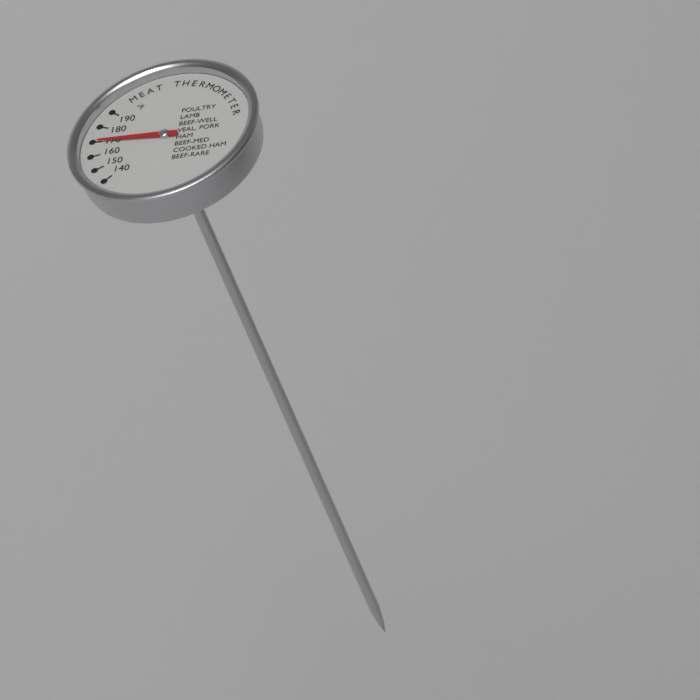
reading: 170 °F
